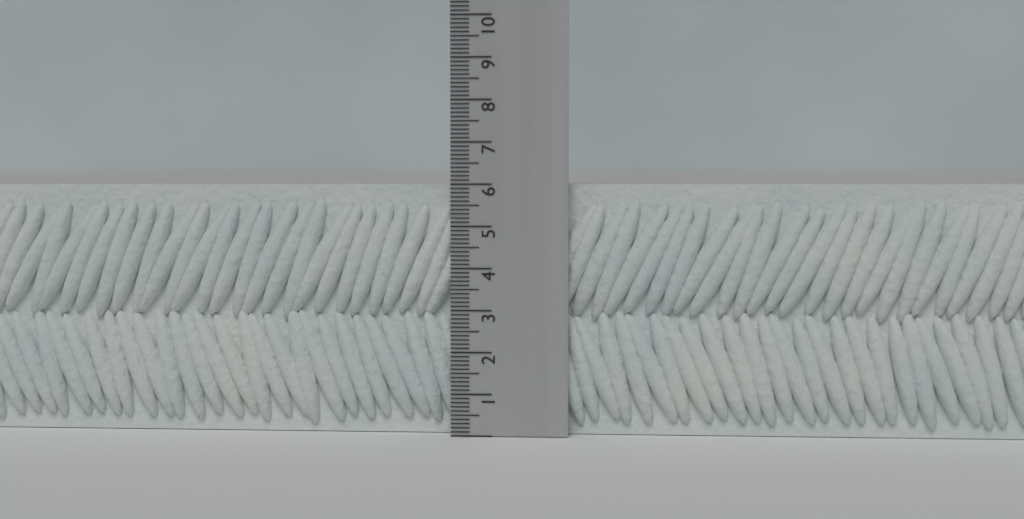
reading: 6.0 (no unit)
